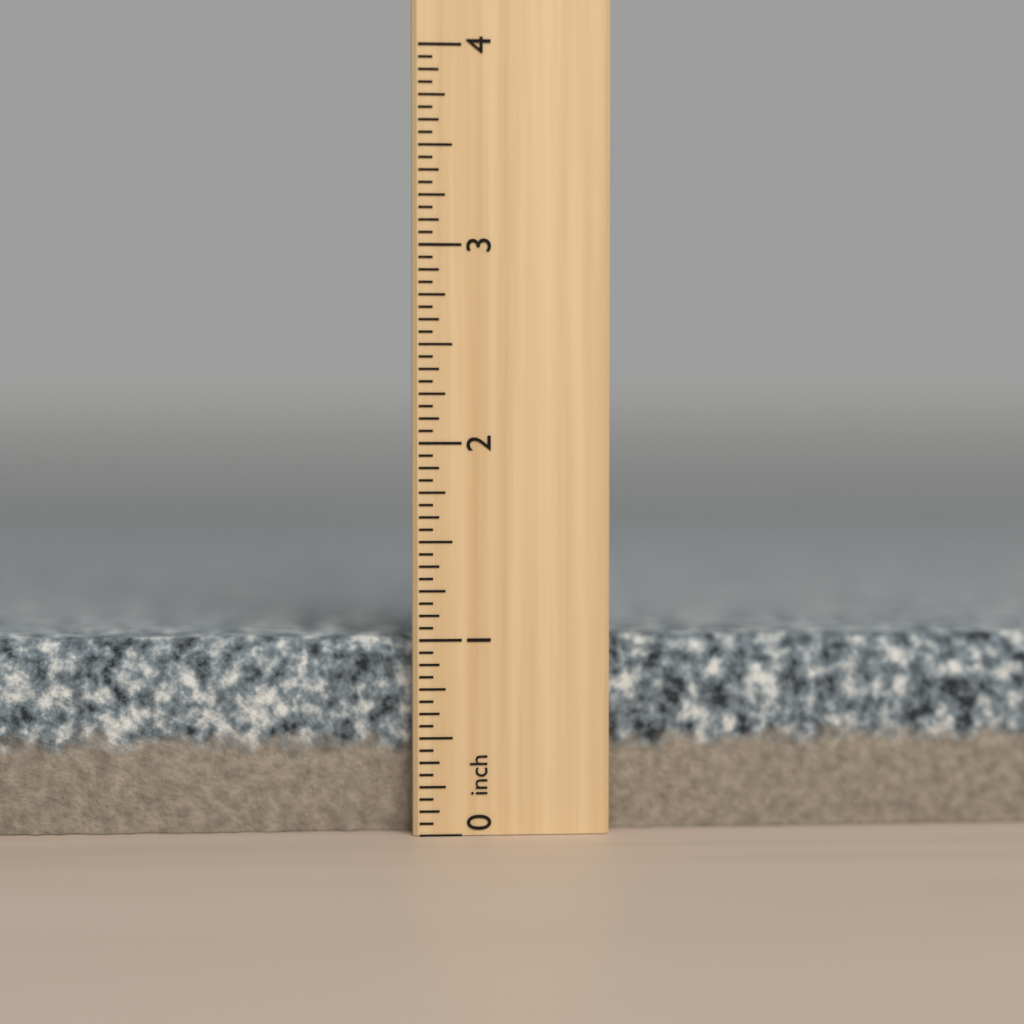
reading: 1.0000 inch
